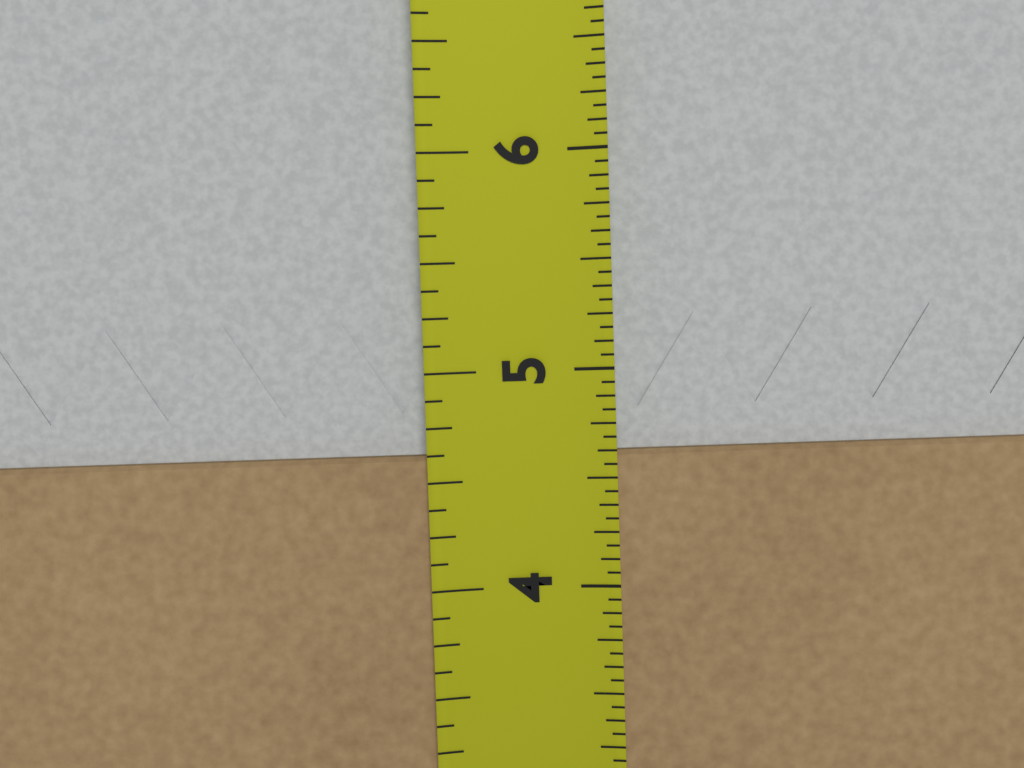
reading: 4.6250 in
